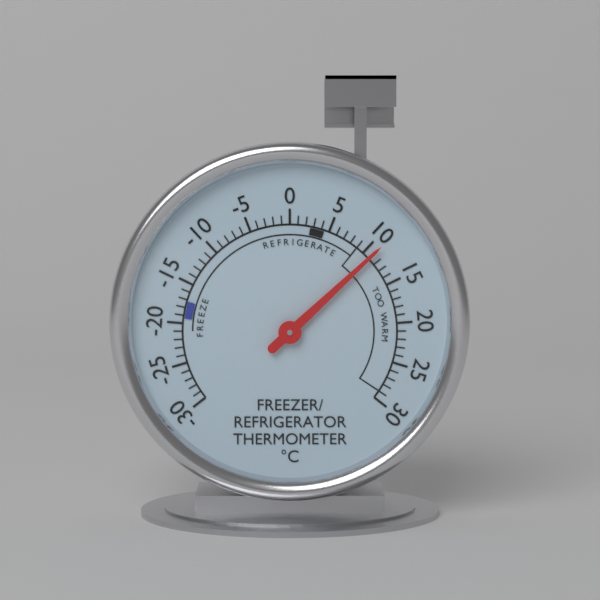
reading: 11 °C
